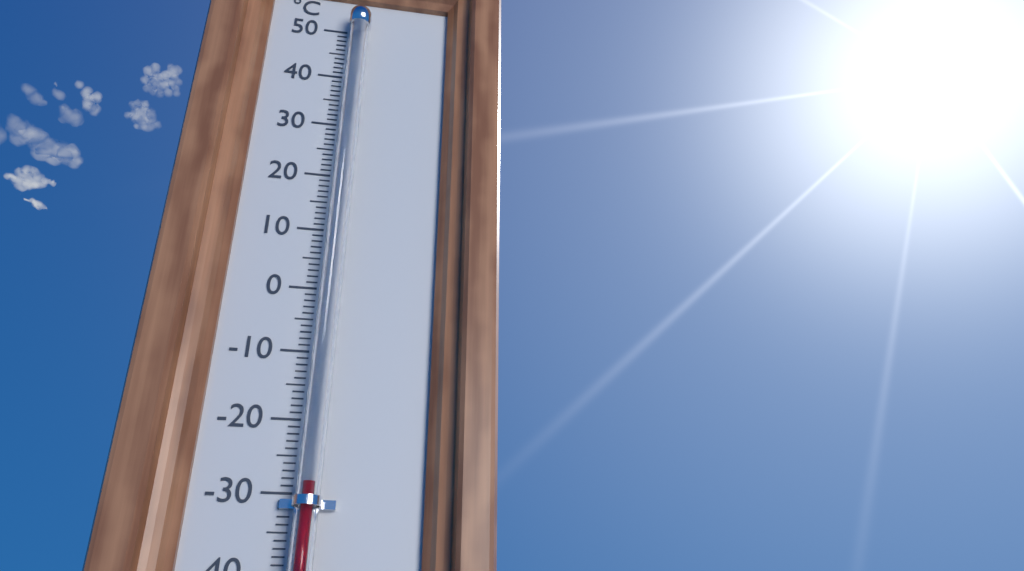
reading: -29 °C
